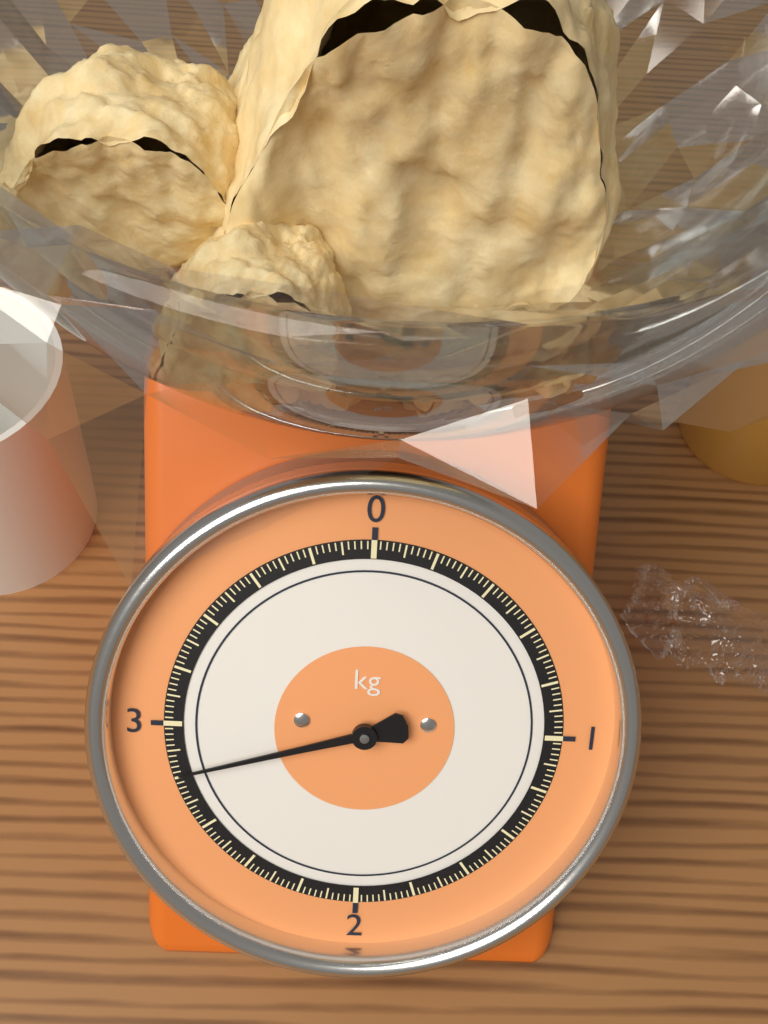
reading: 2.82 kg
